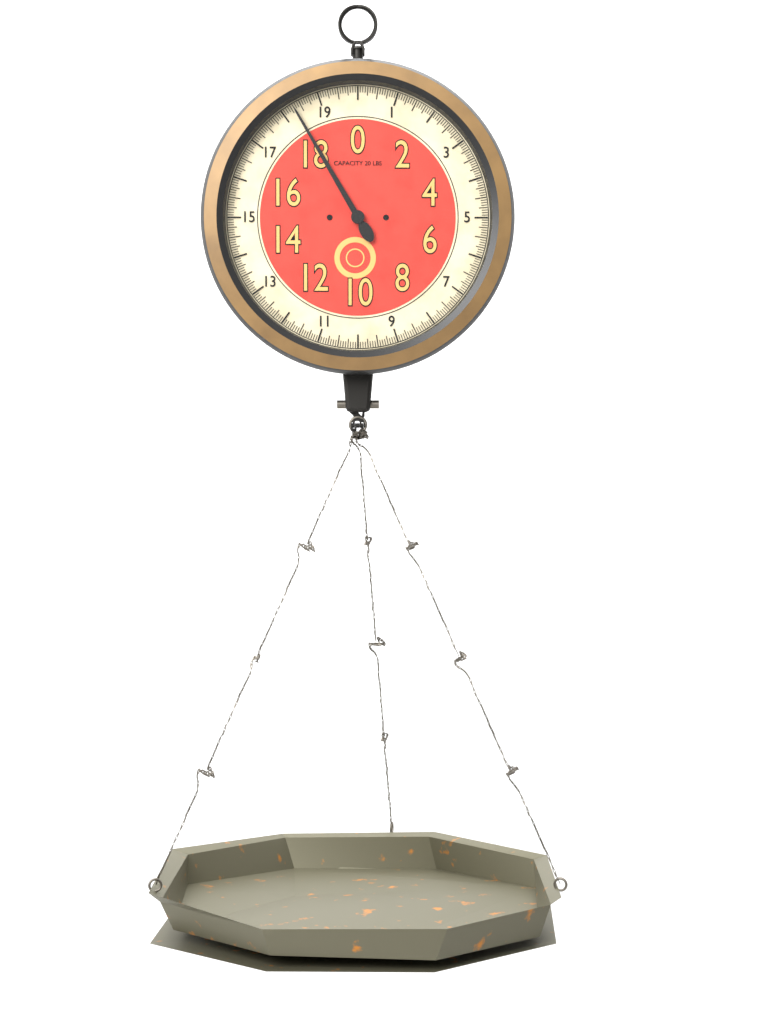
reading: 18.3125 lbs
